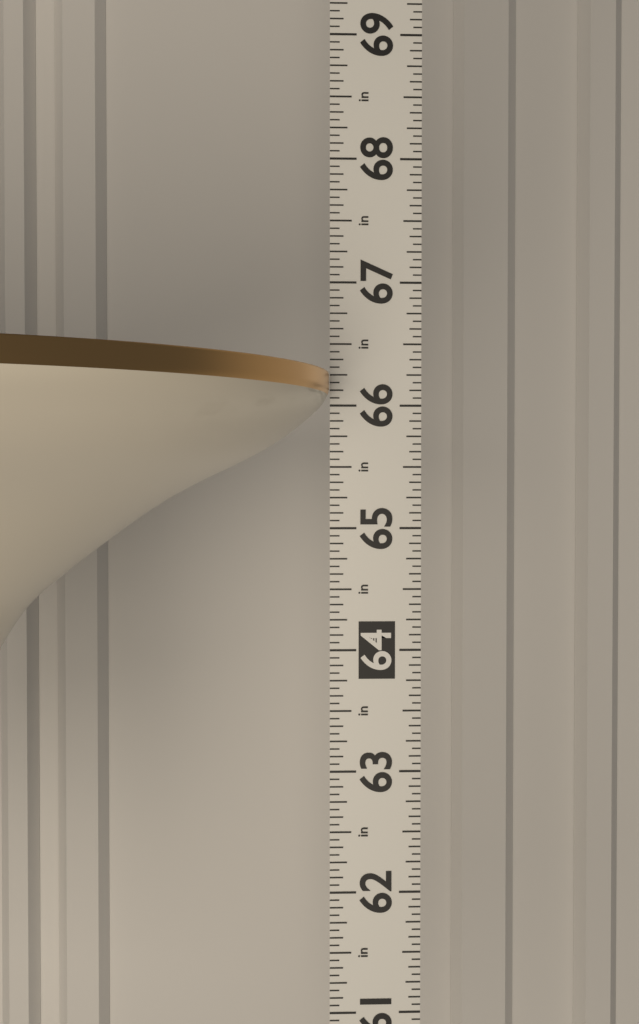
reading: 66.2500 in
